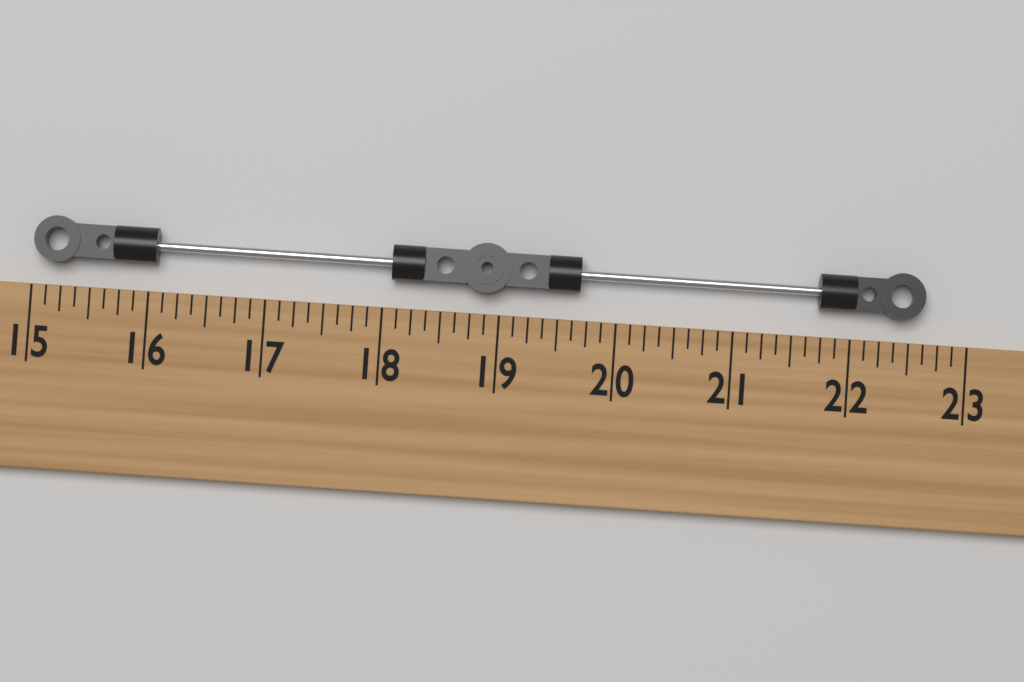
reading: 22.625 (no unit)
